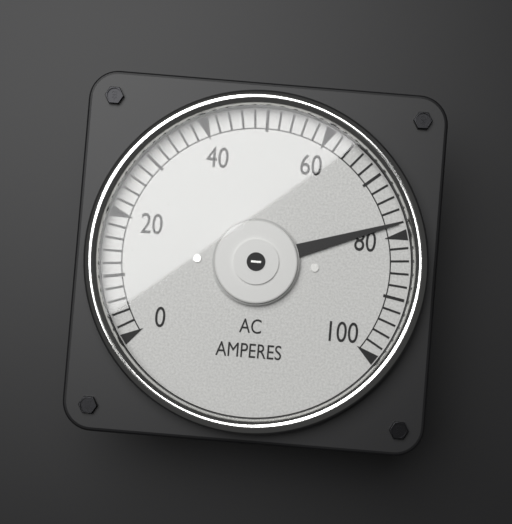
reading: 78 A
